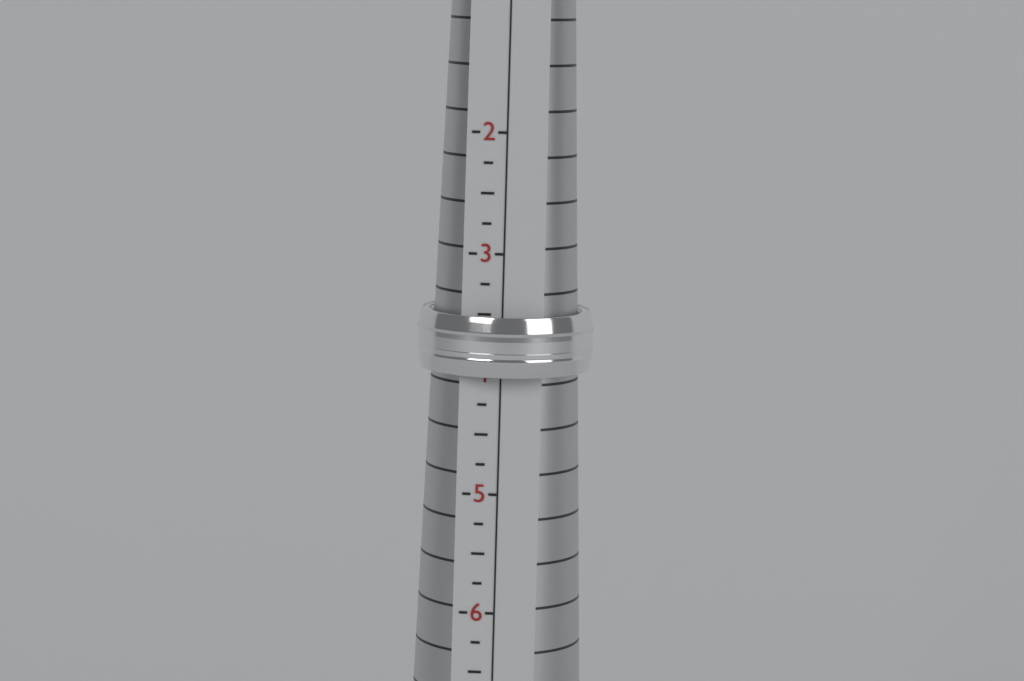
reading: 4.00 (no unit)
